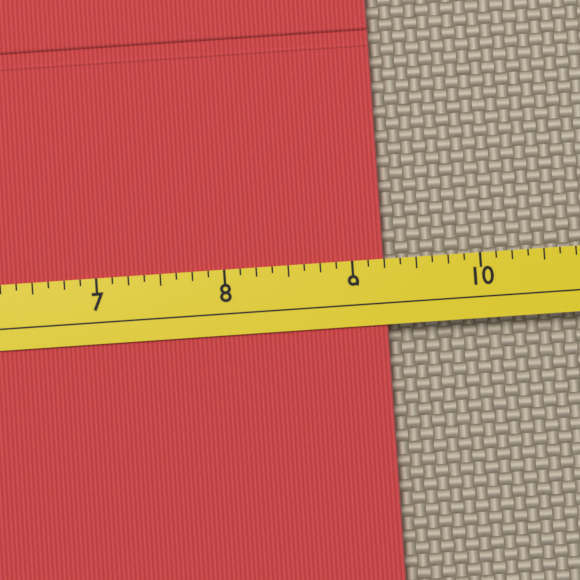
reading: 9.250 (no unit)
